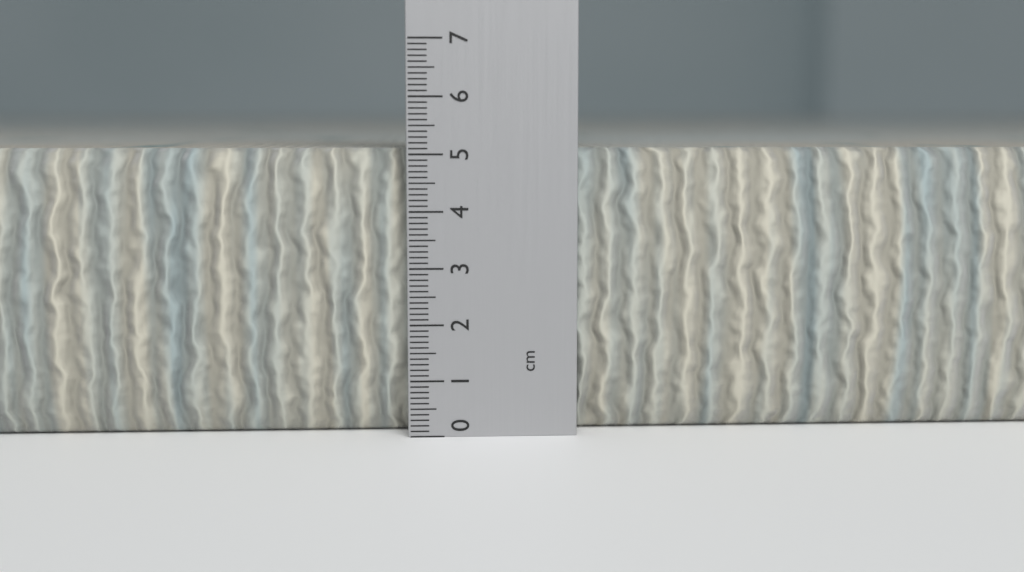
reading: 5.1 cm
